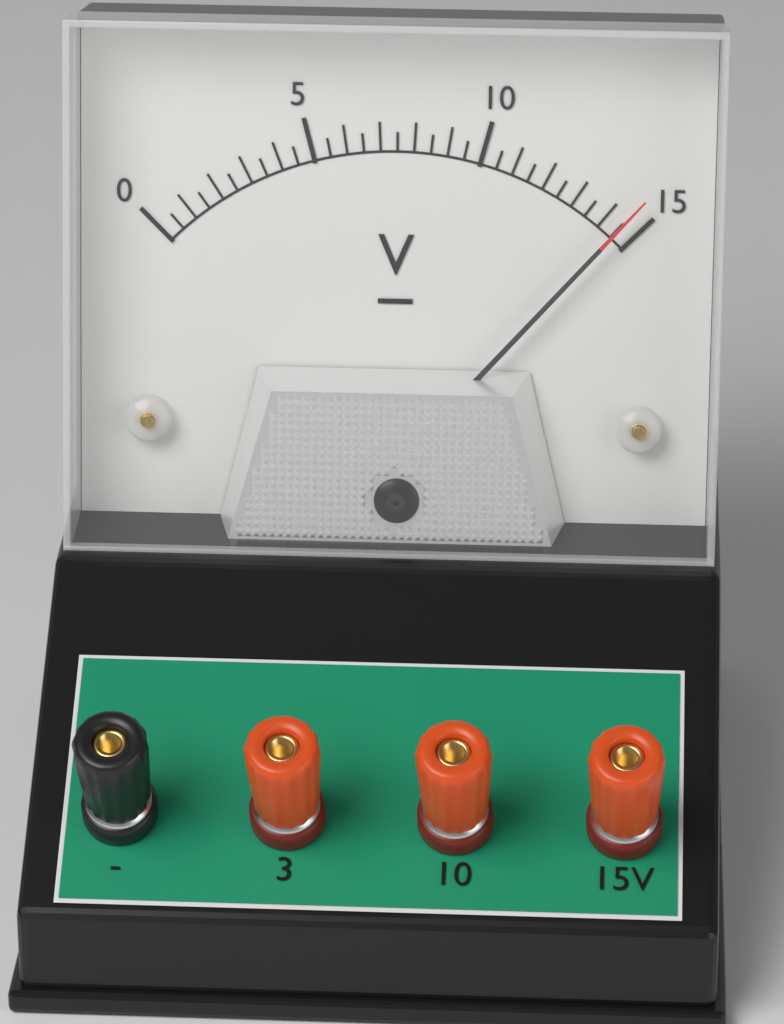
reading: 14.5 V
